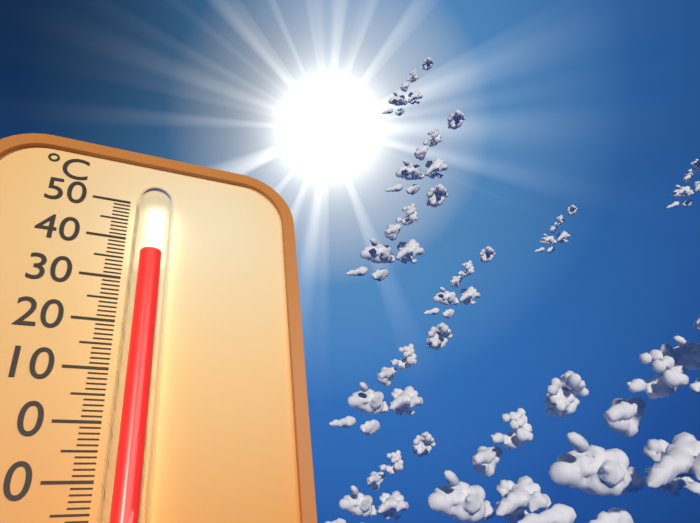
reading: 34 °C
